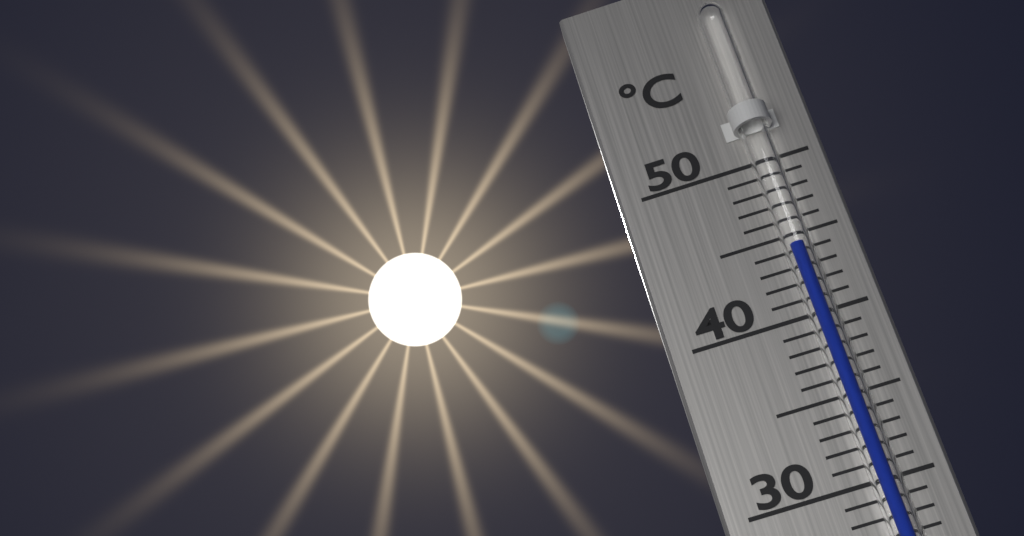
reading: 44 °C
